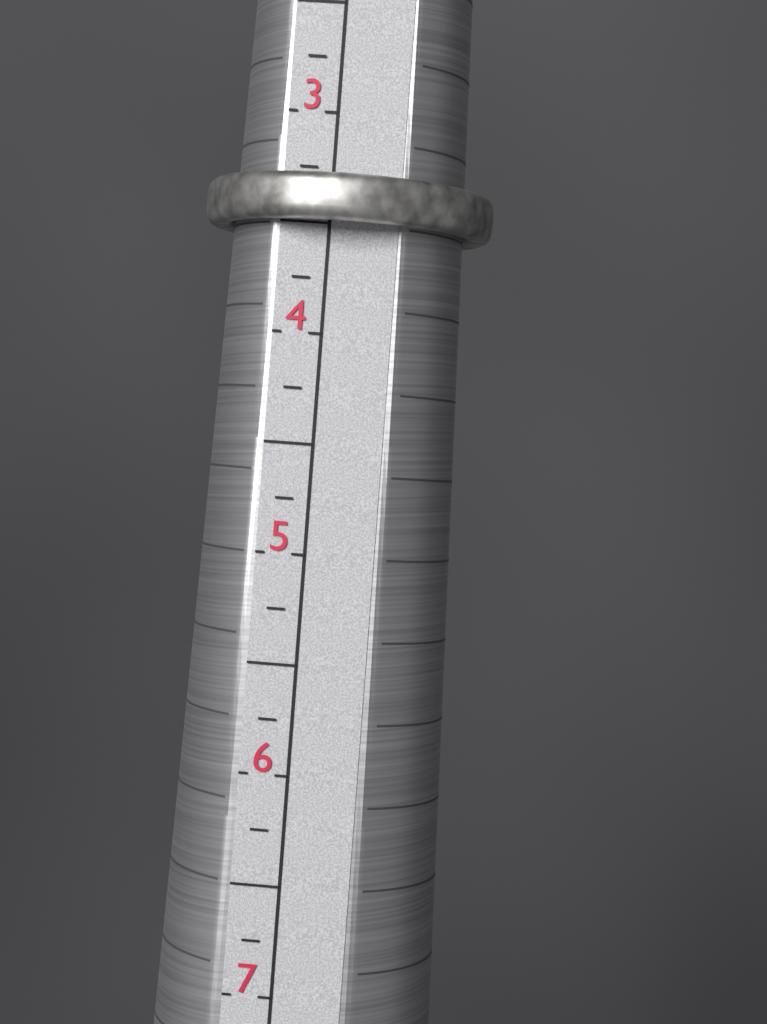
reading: 3.50 (no unit)
